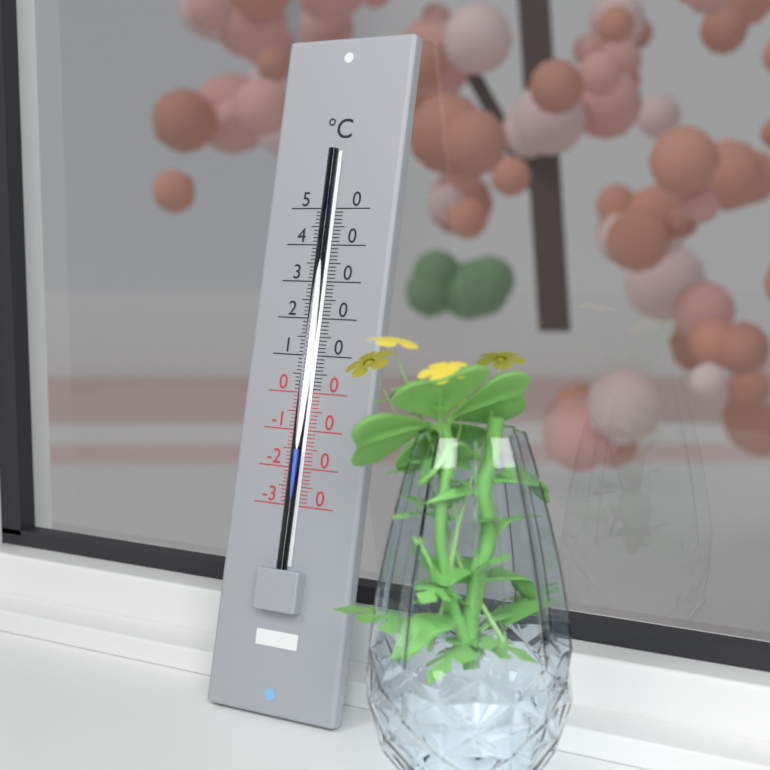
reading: -15 °C
